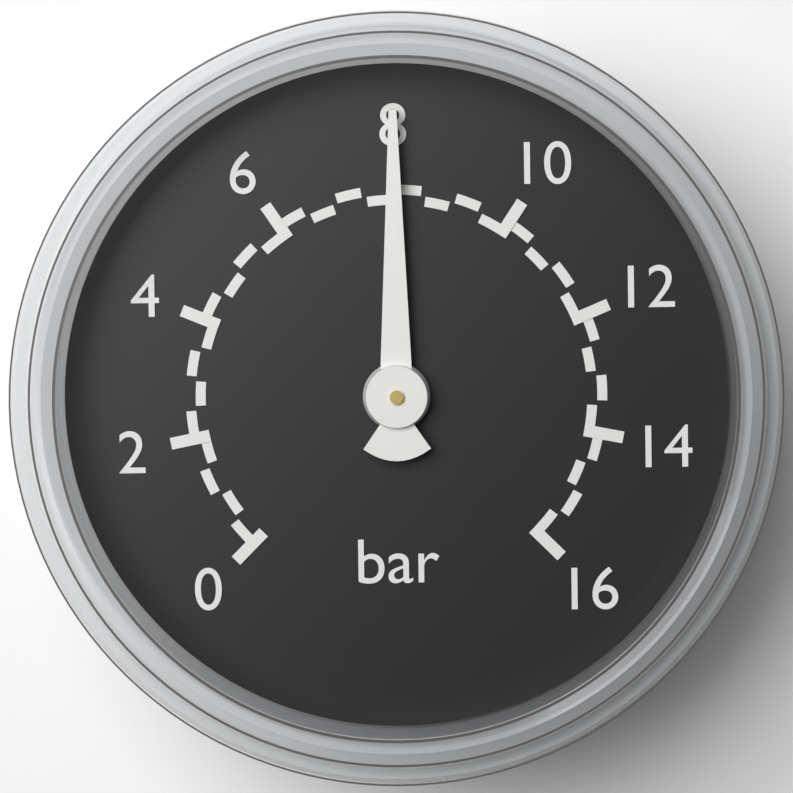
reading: 8.0 bar
